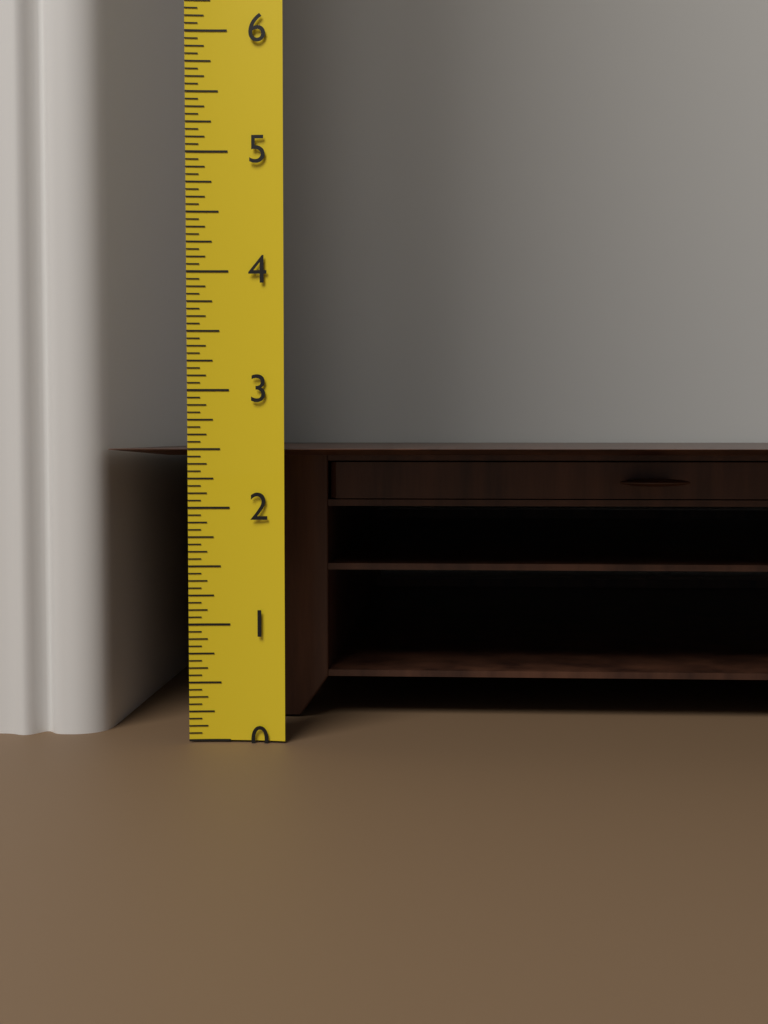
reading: 2.5000 (no unit)
